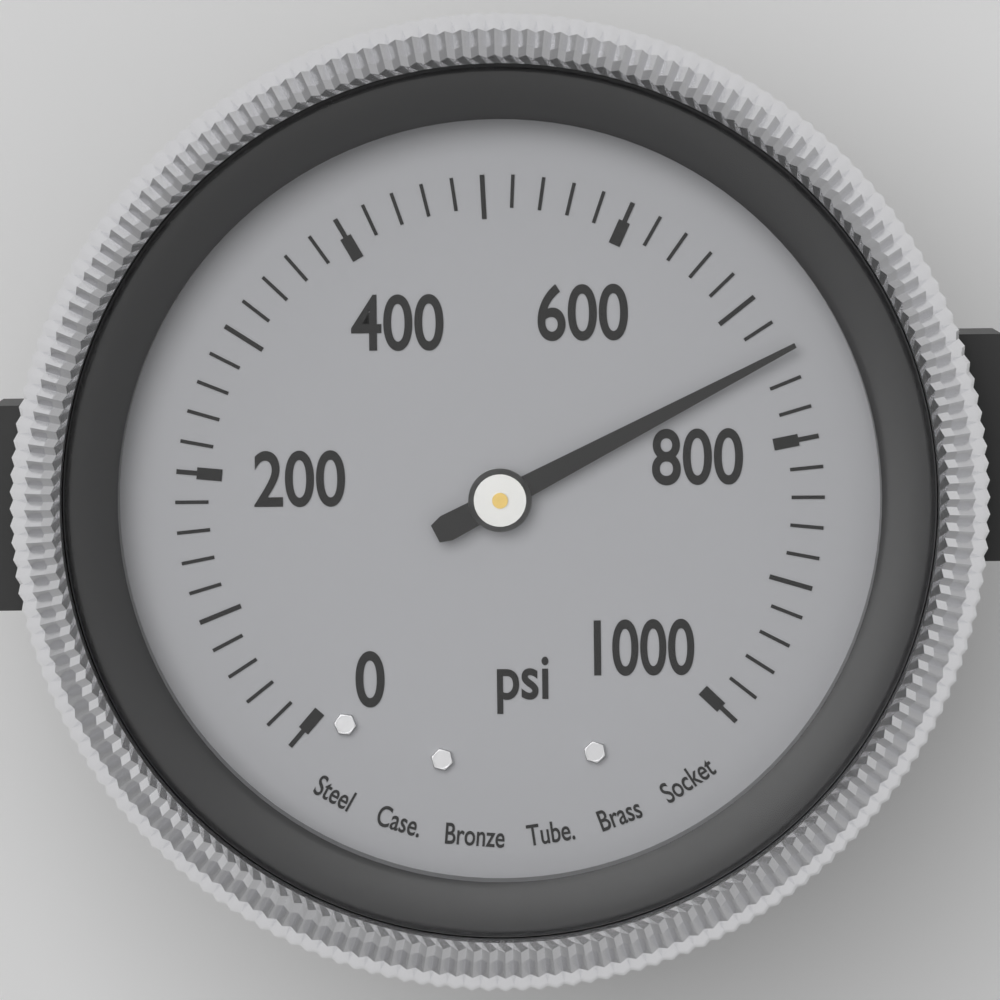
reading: 740 psi
